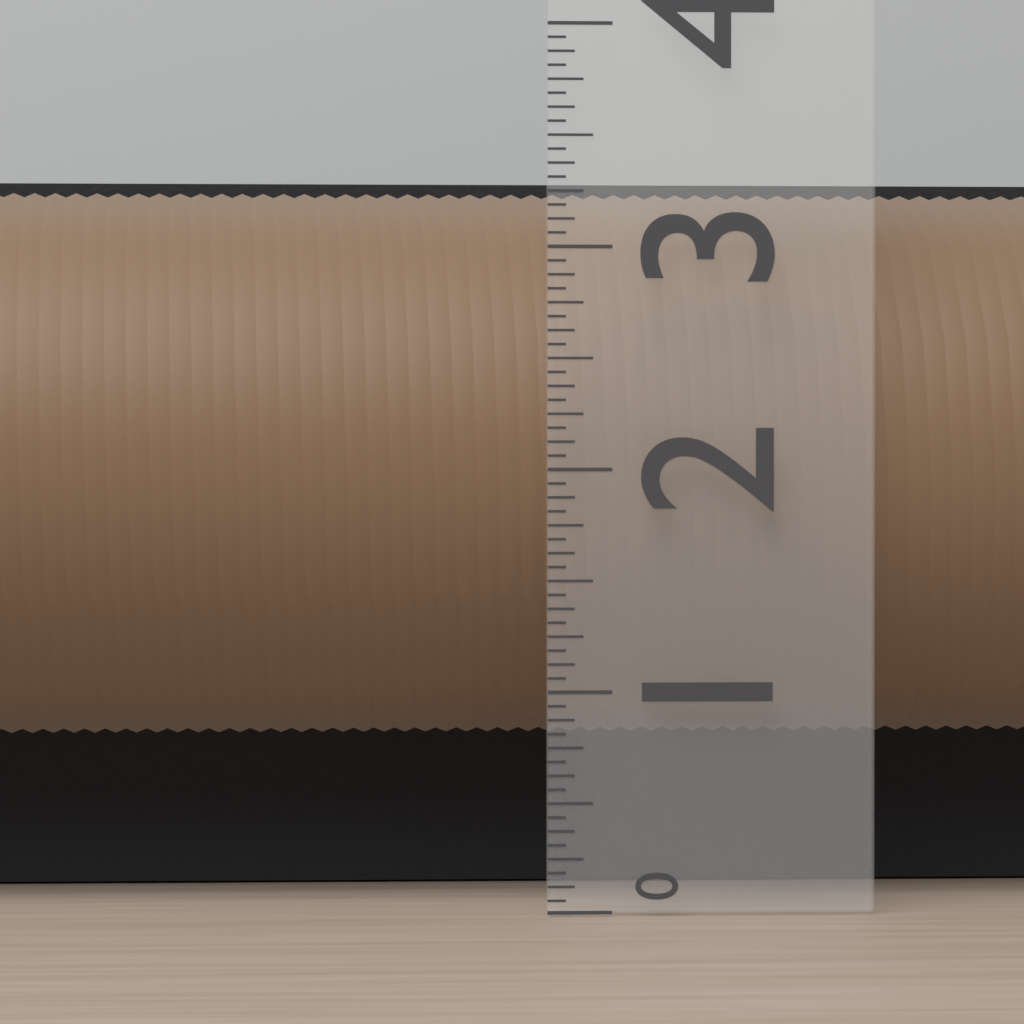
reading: 3.3750 (no unit)
